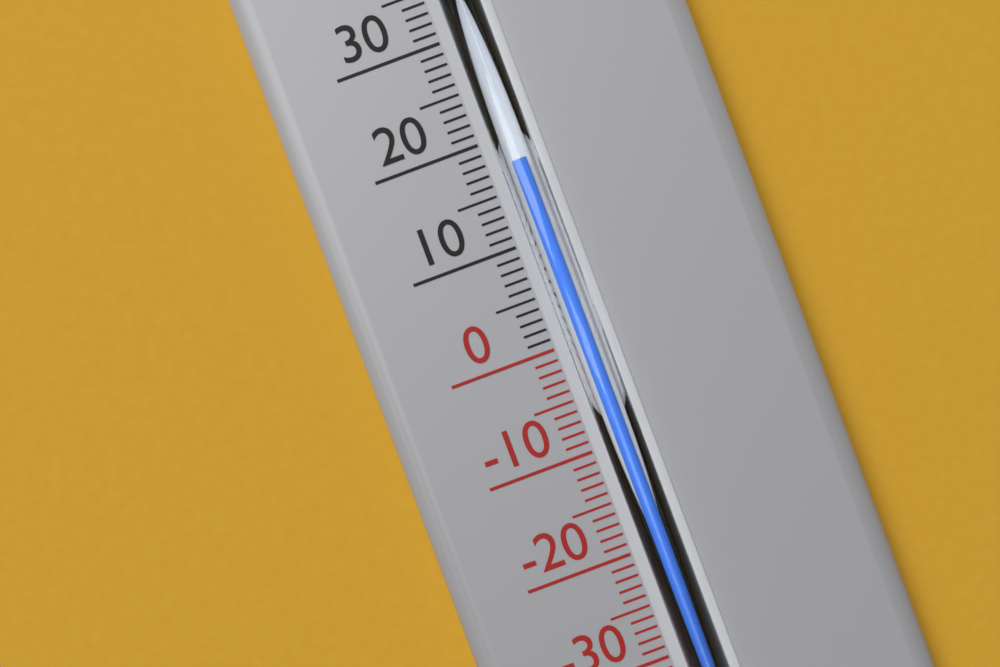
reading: 17 °C
